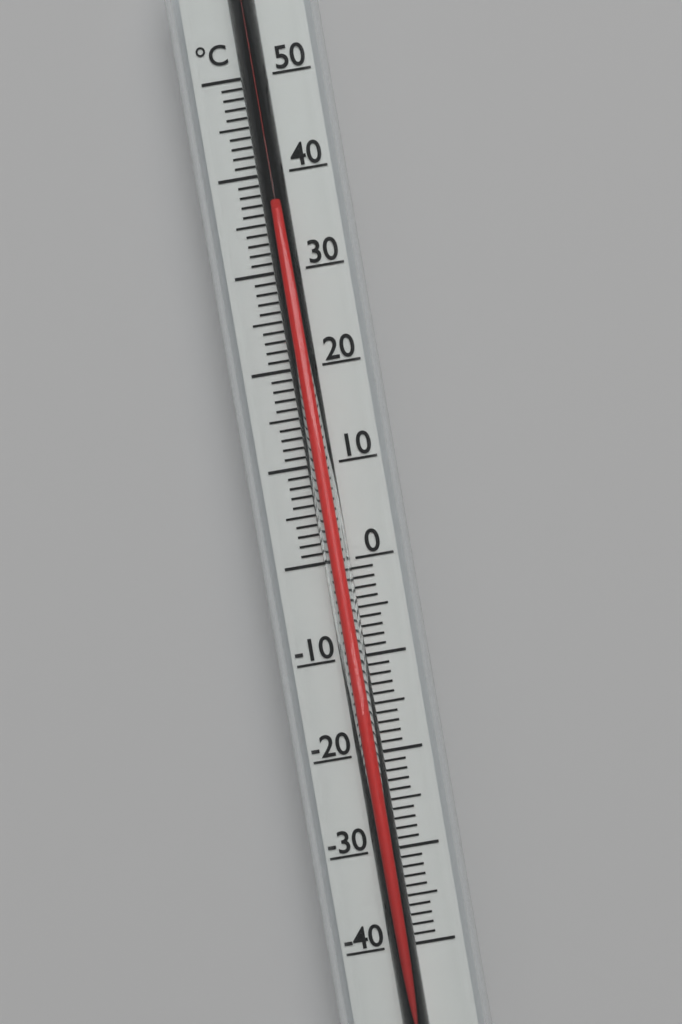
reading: 36 °C
